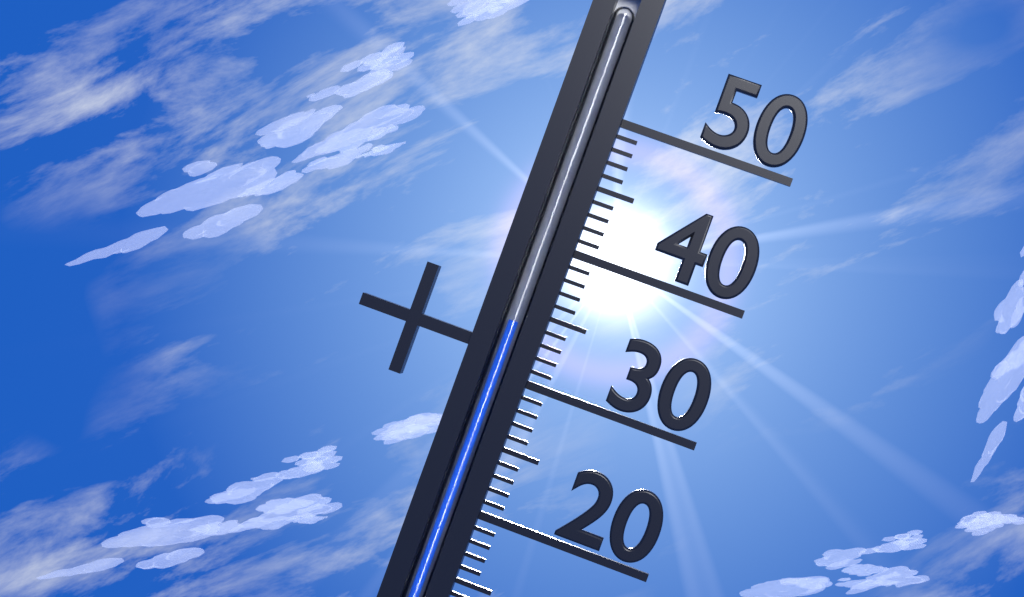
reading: 34 °C
